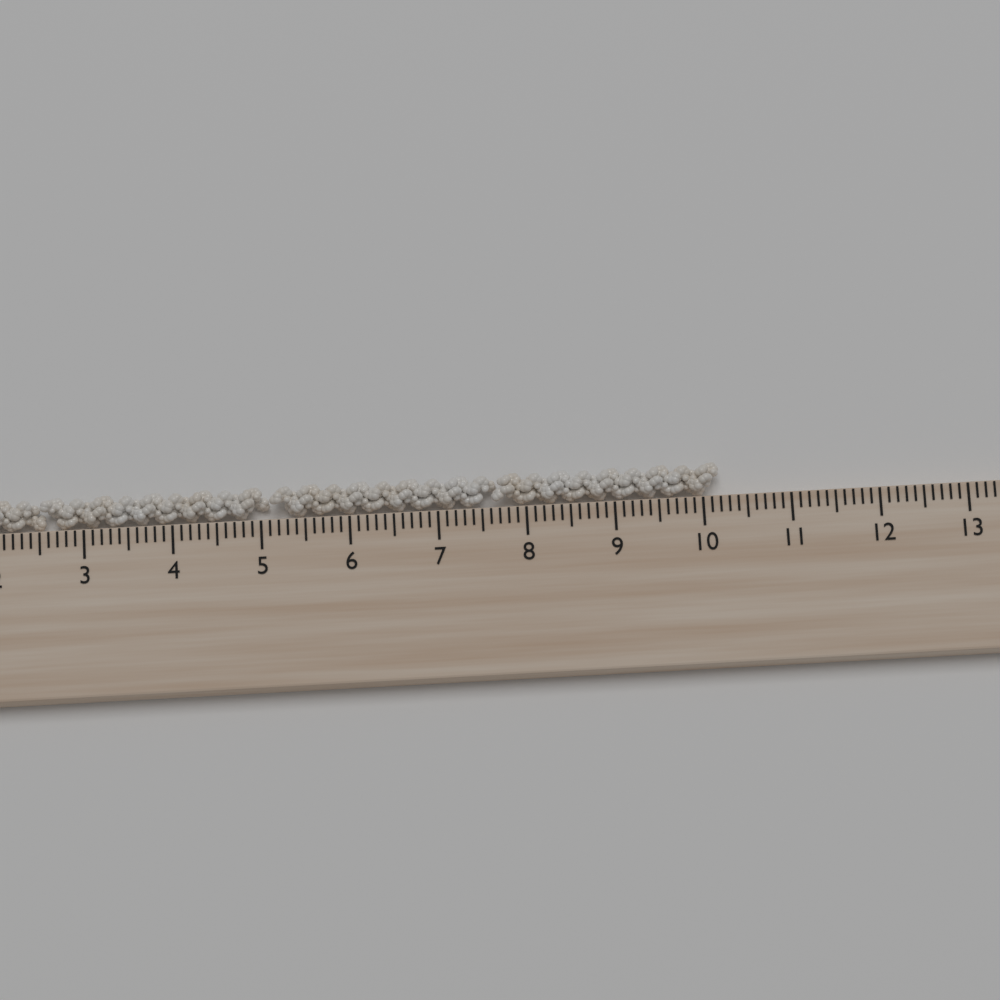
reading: 10.2 cm
